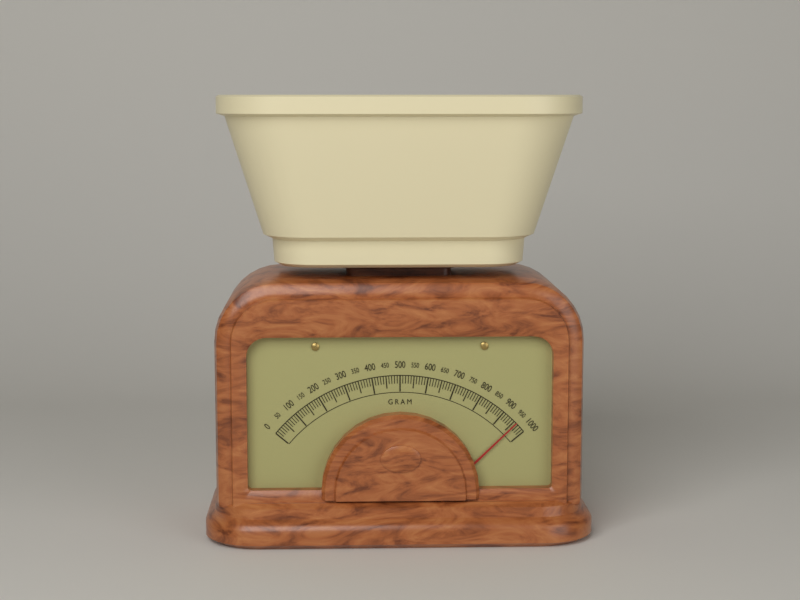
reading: 960 g
